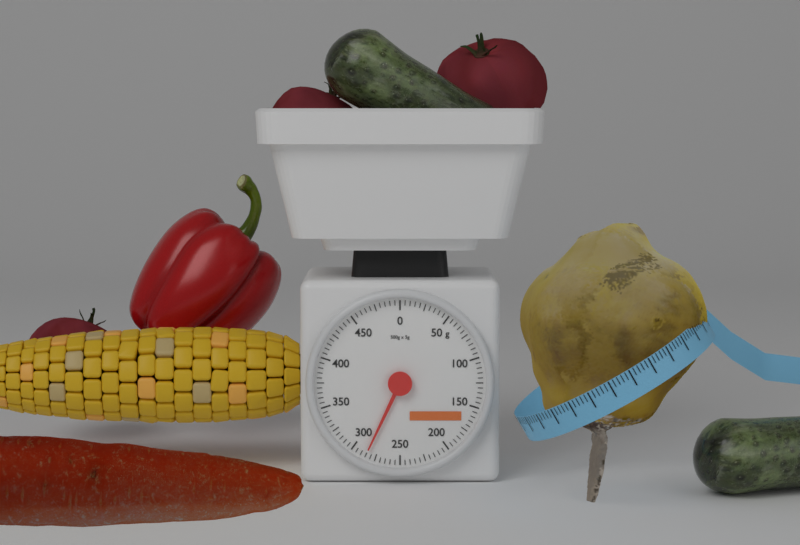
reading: 285 g
